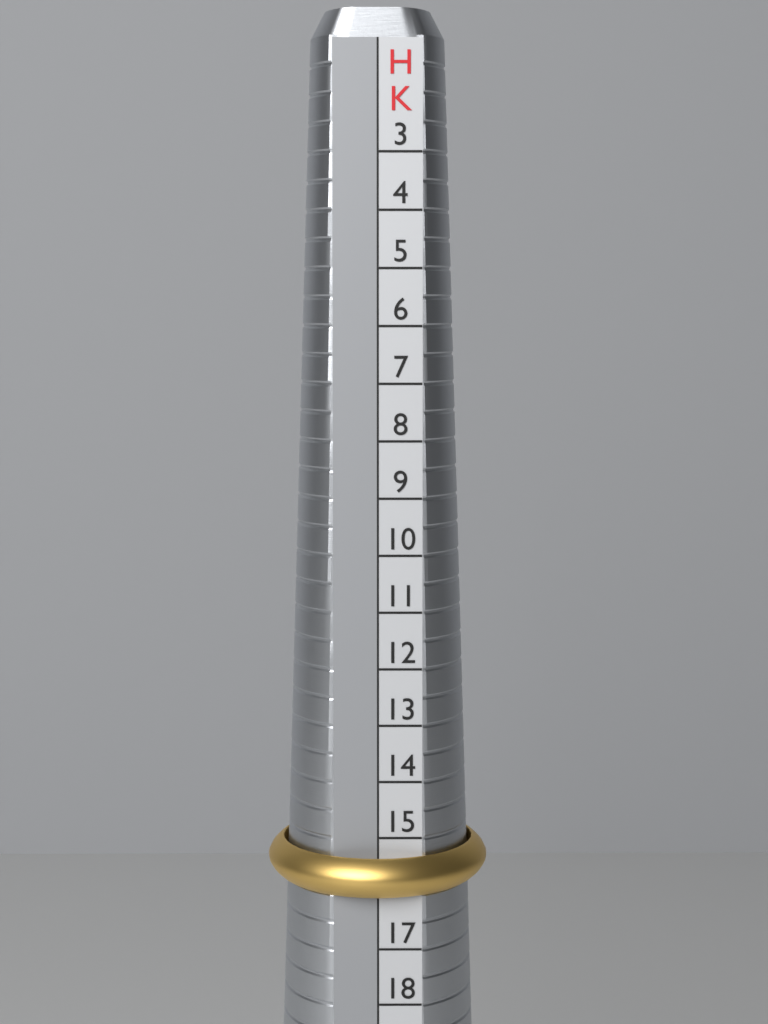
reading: 16 HK
